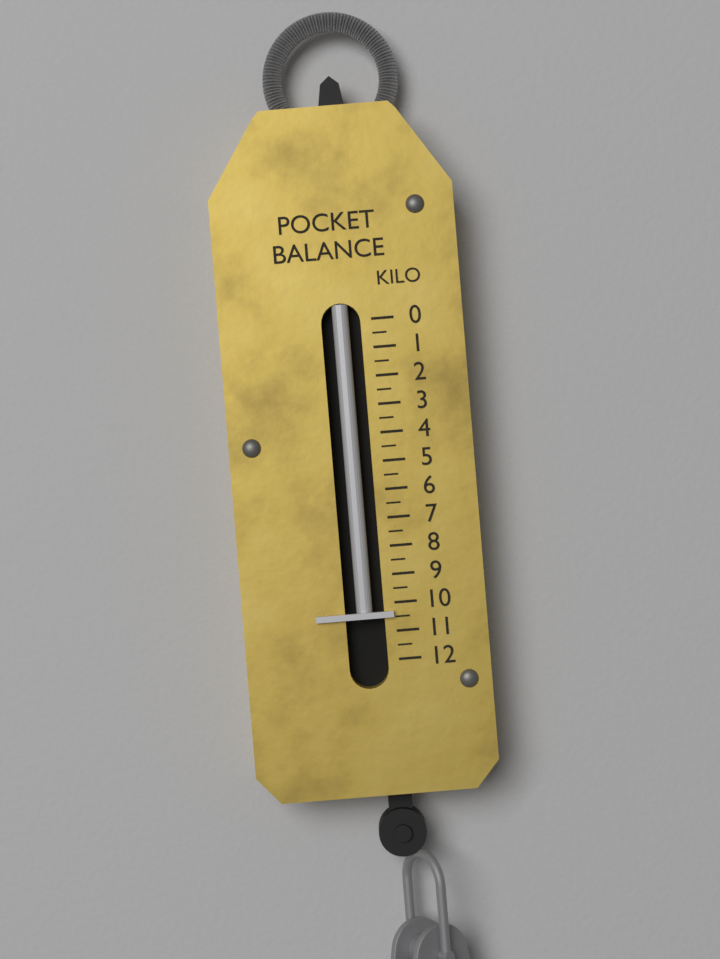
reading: 10.5 kg
